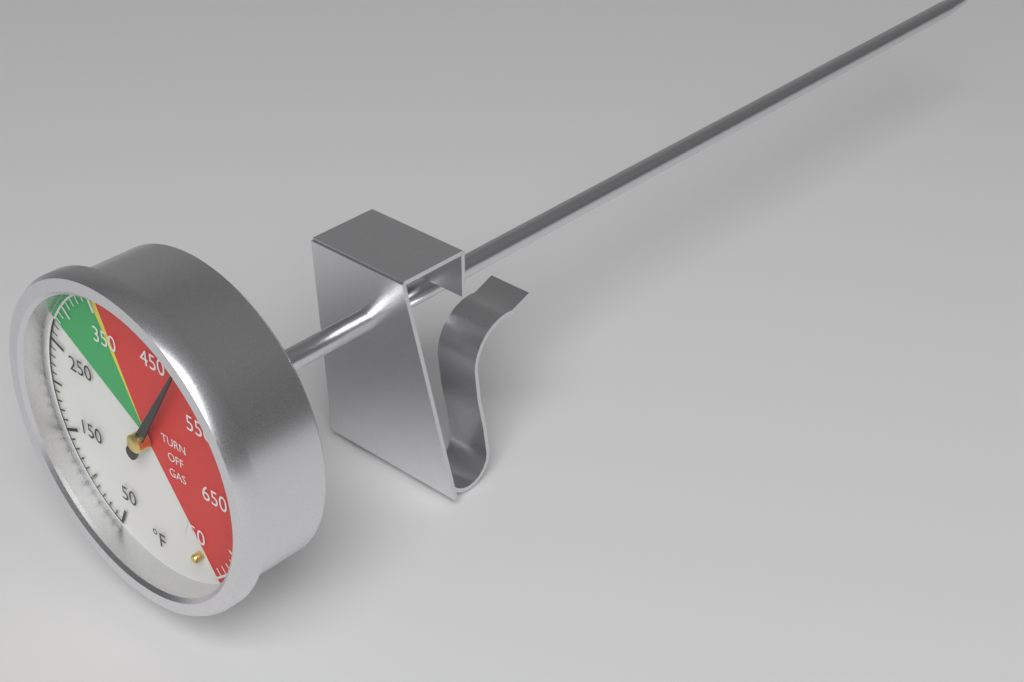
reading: 490 °F
